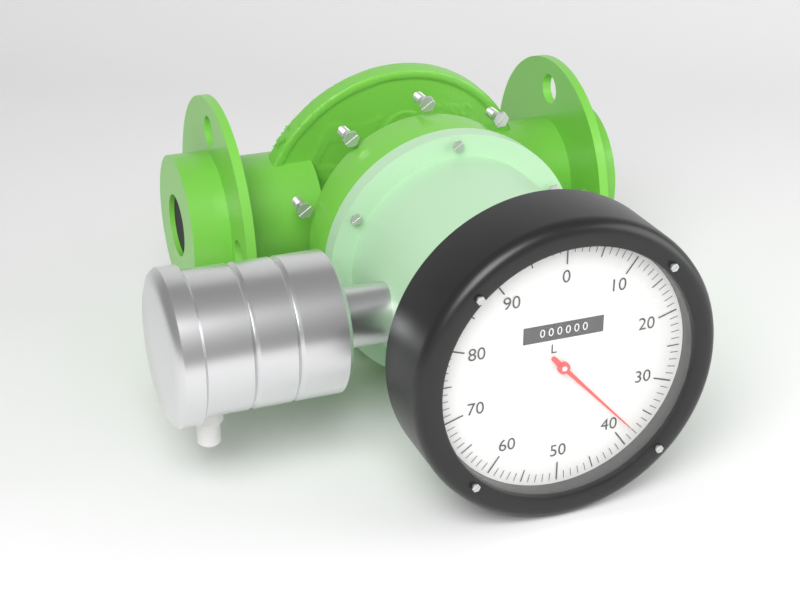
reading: 38 L
